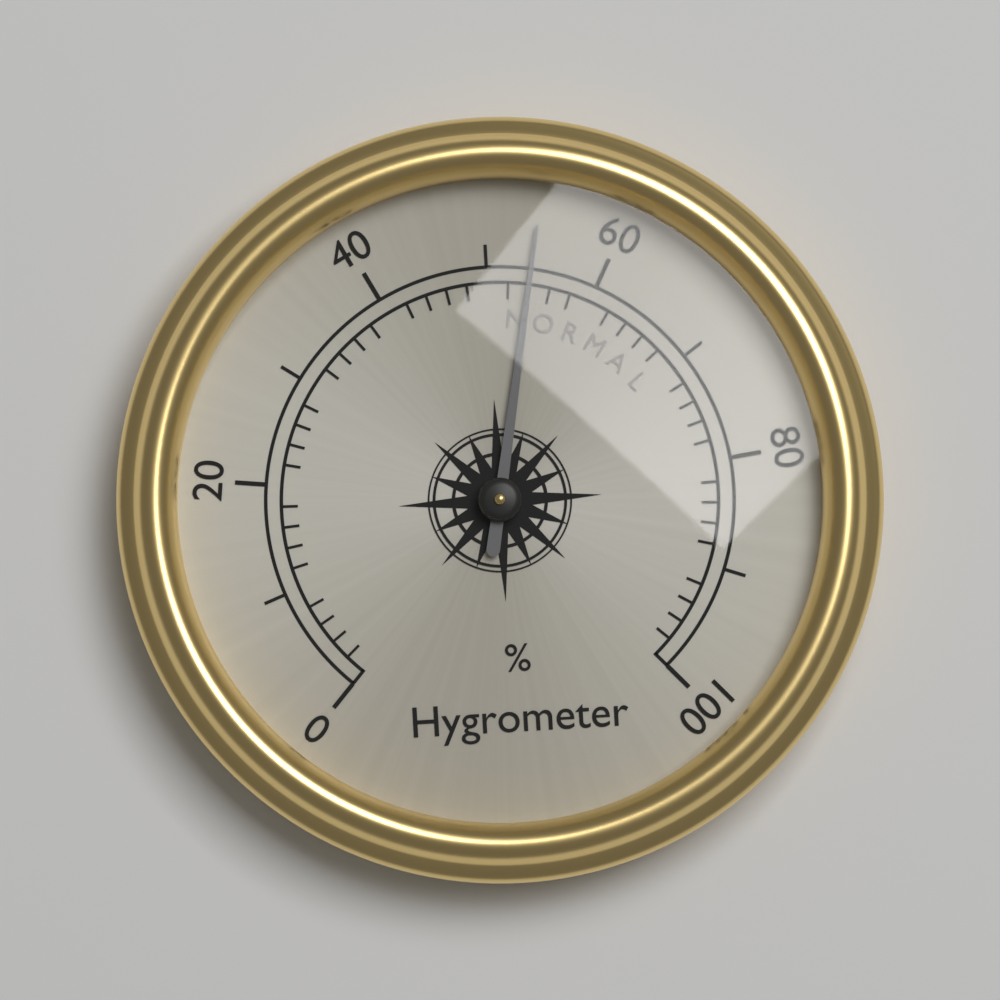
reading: 54 %
